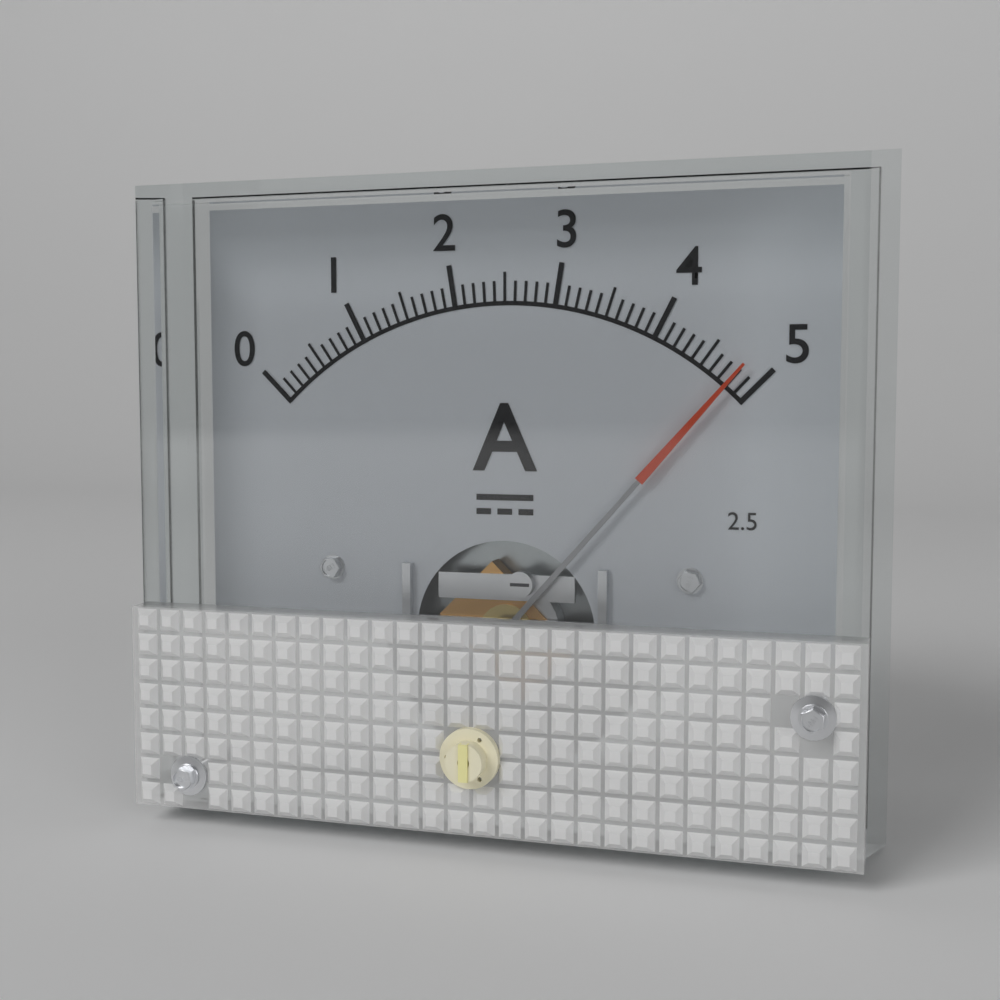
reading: 4.8 A
